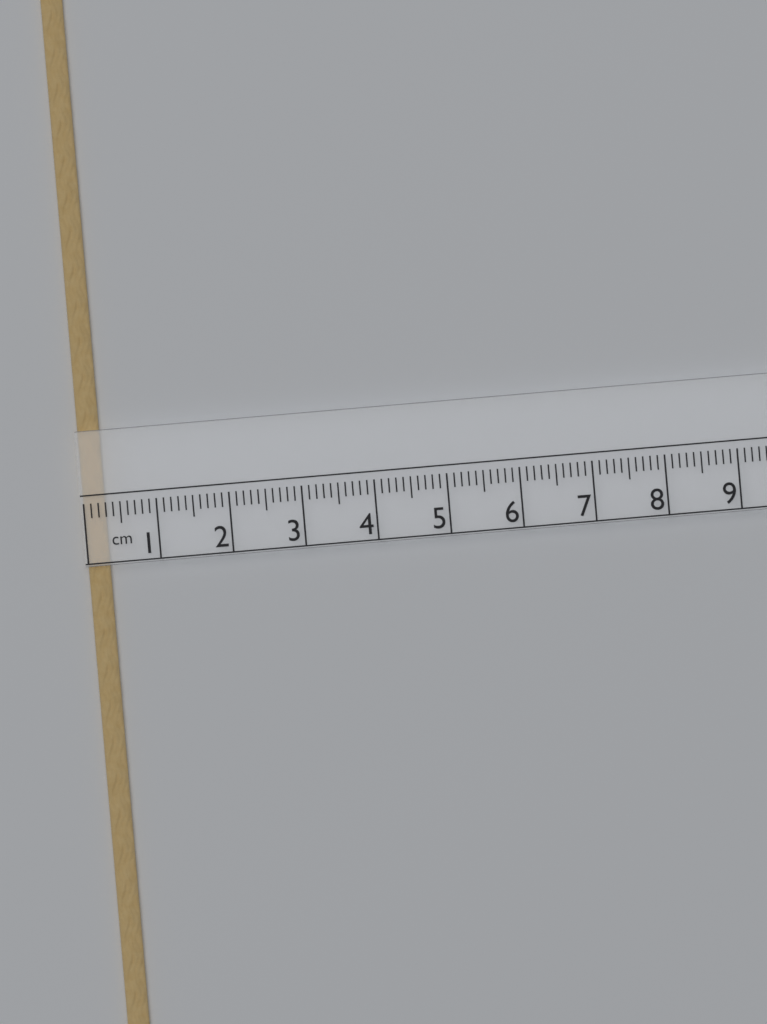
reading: 0.3 cm
